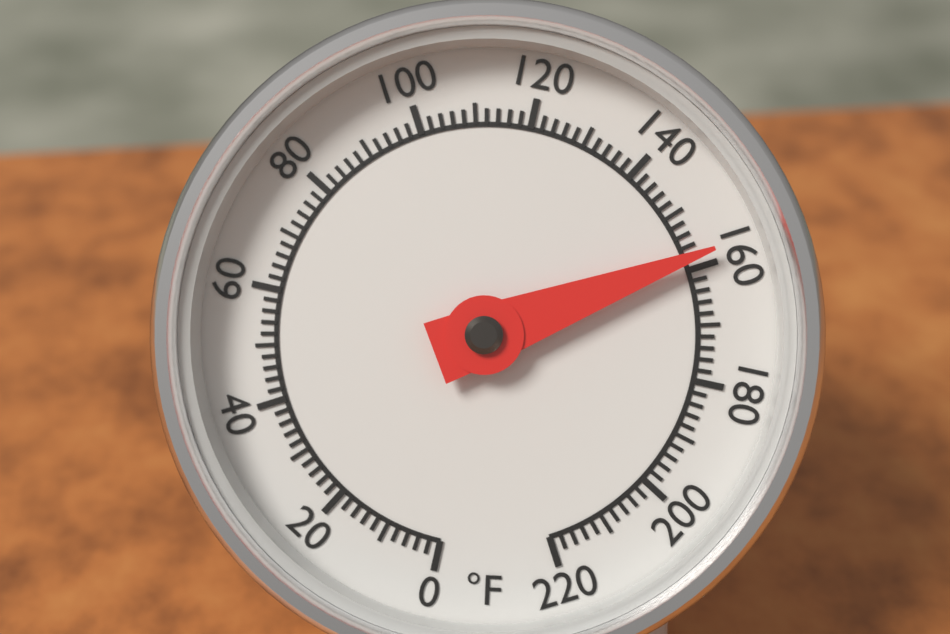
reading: 158 °F
